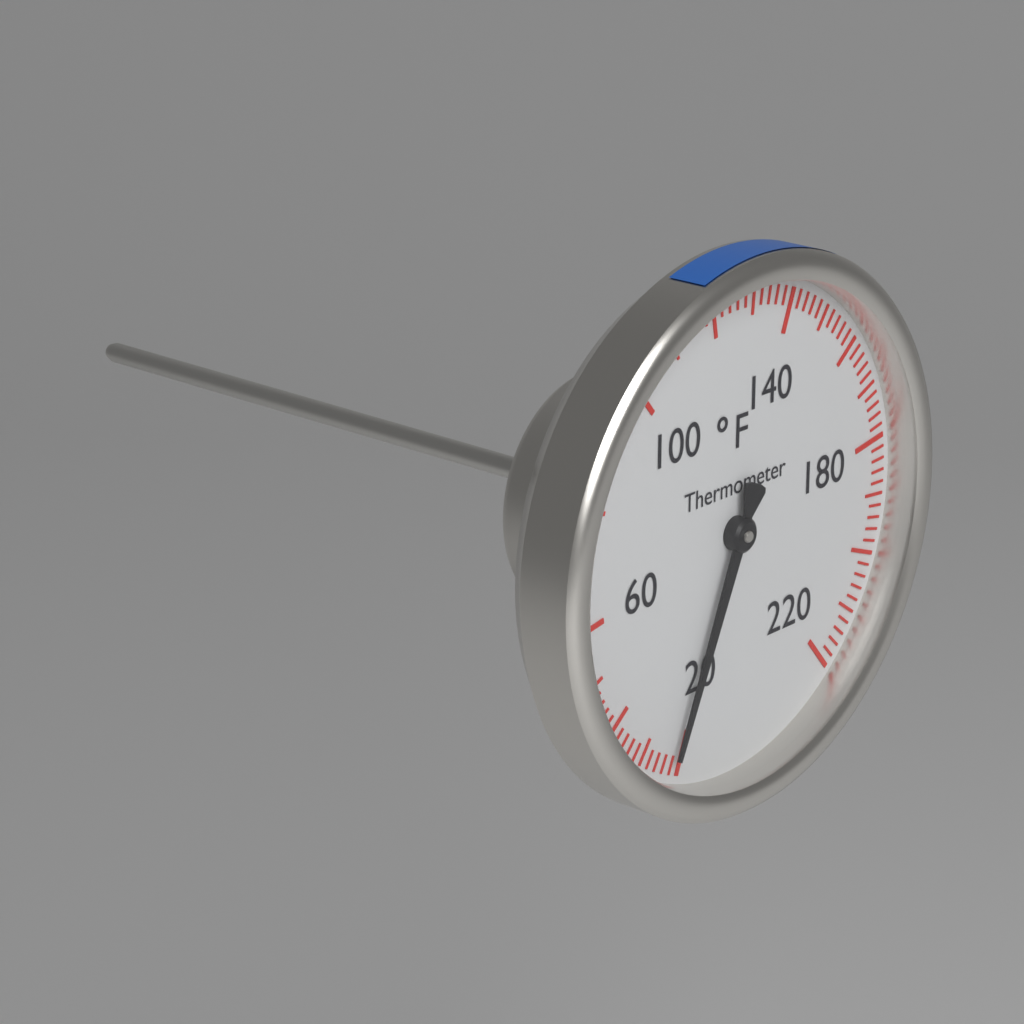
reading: 22 °F
